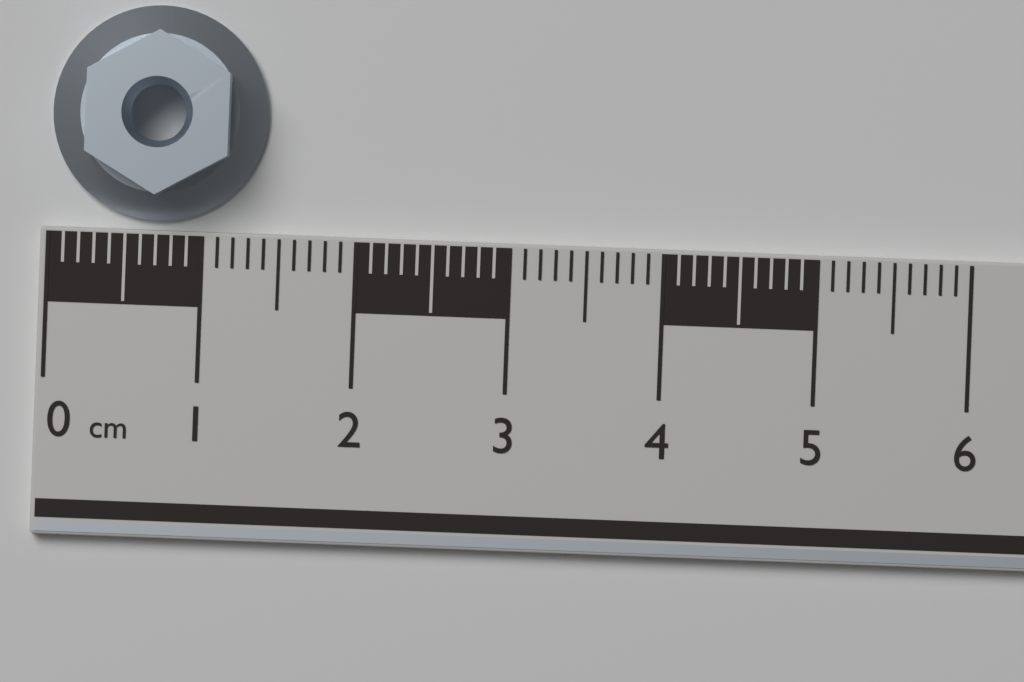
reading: 1.4 cm
